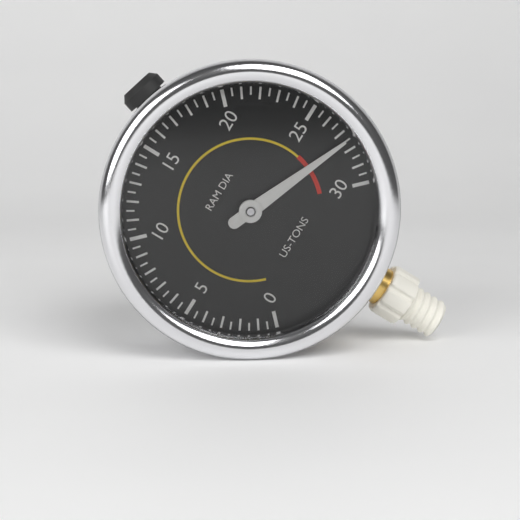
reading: 27.5 US-TONS
